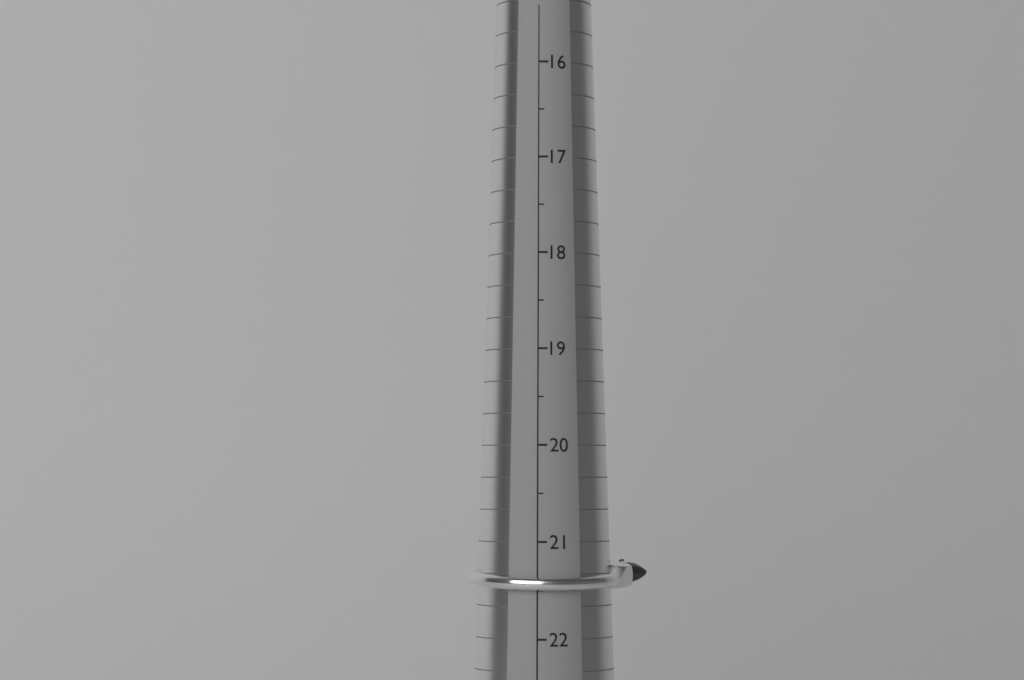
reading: 21.5 (no unit)
